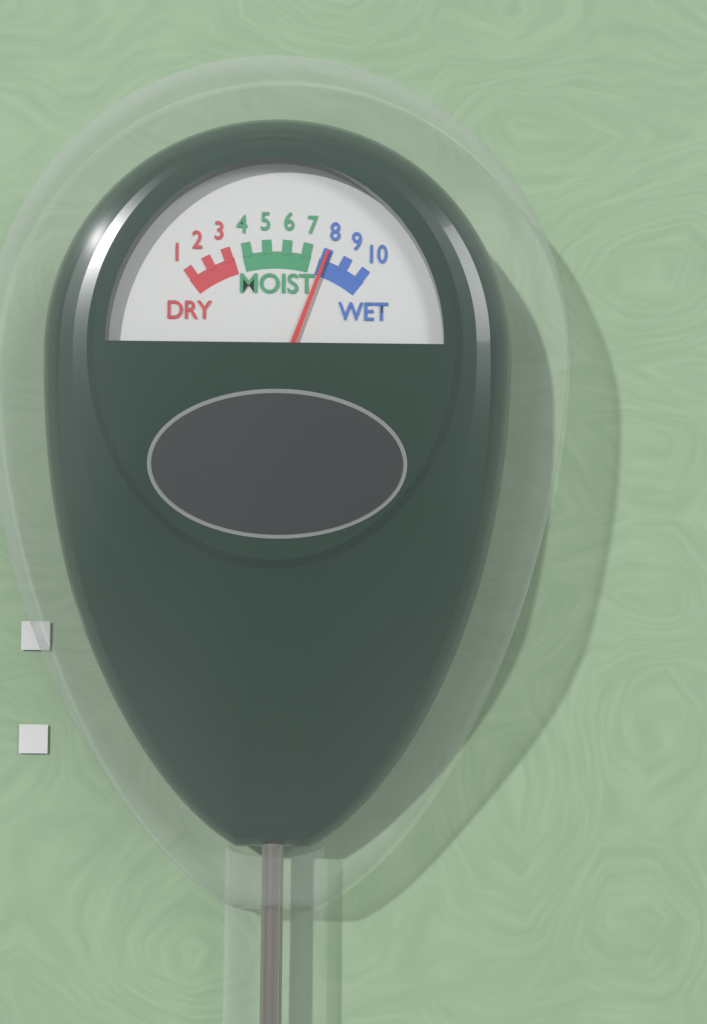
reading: 8 (no unit)
